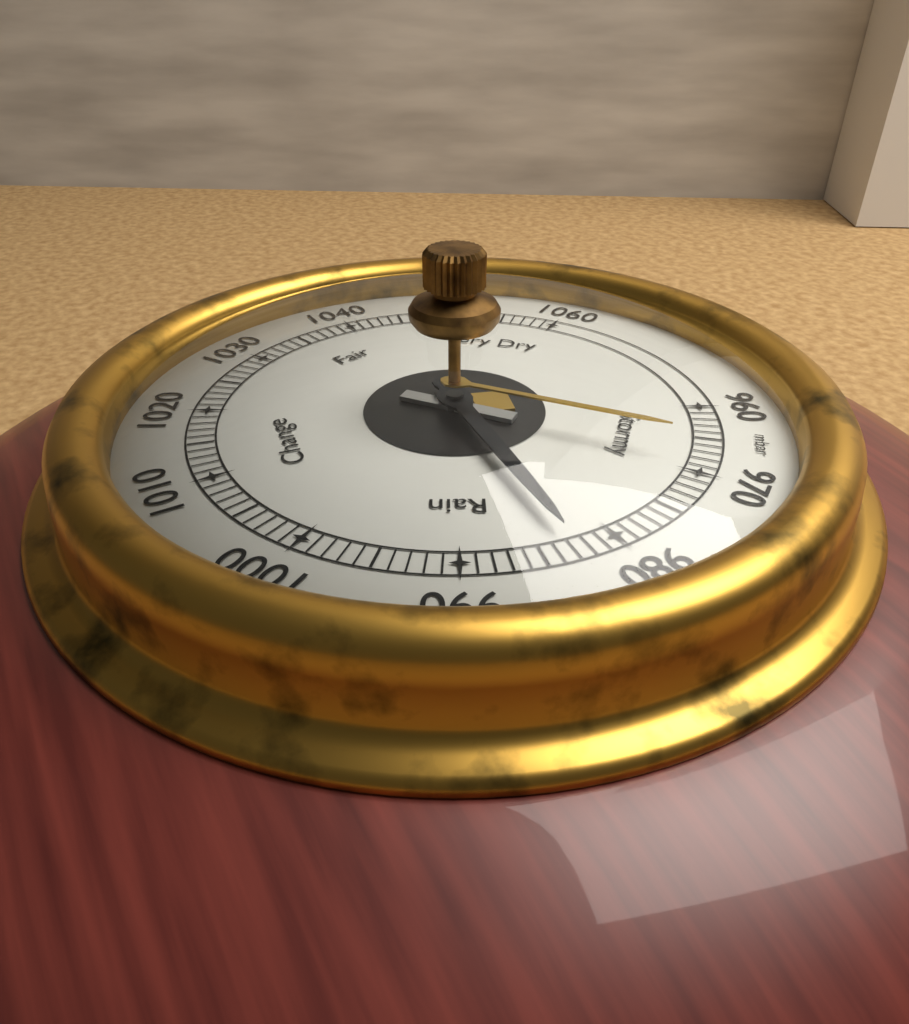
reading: 983 mbar
